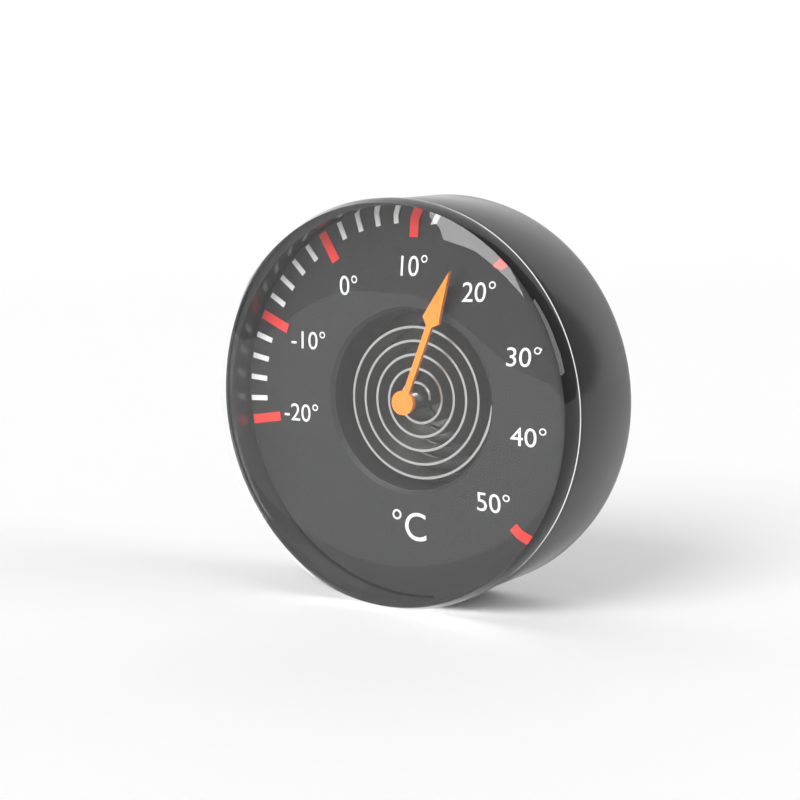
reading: 16 °C
